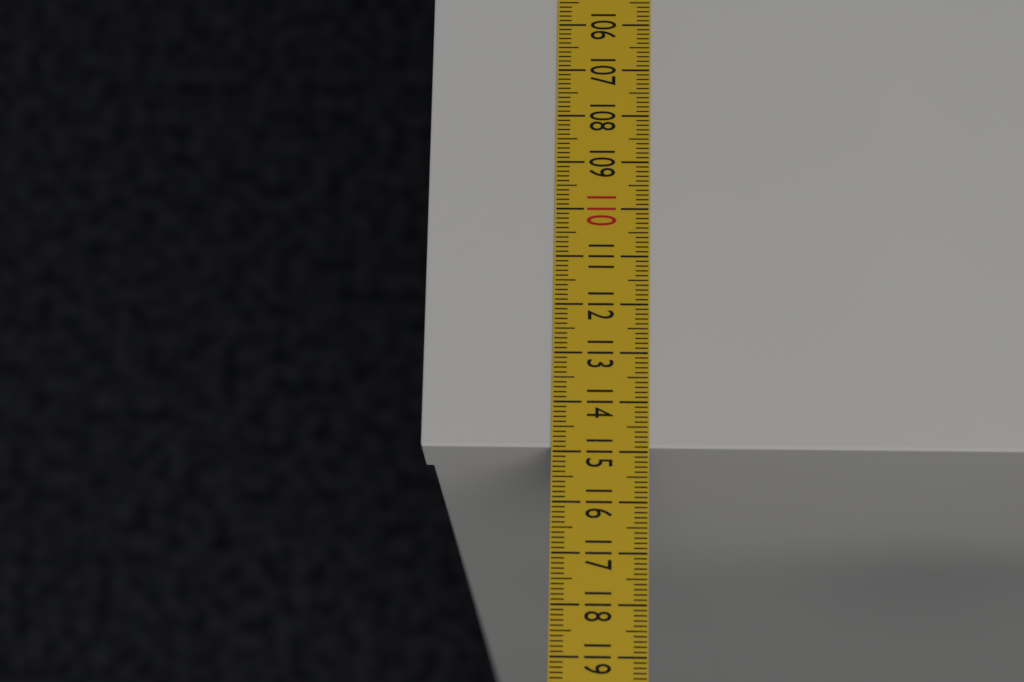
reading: 114.9 cm
